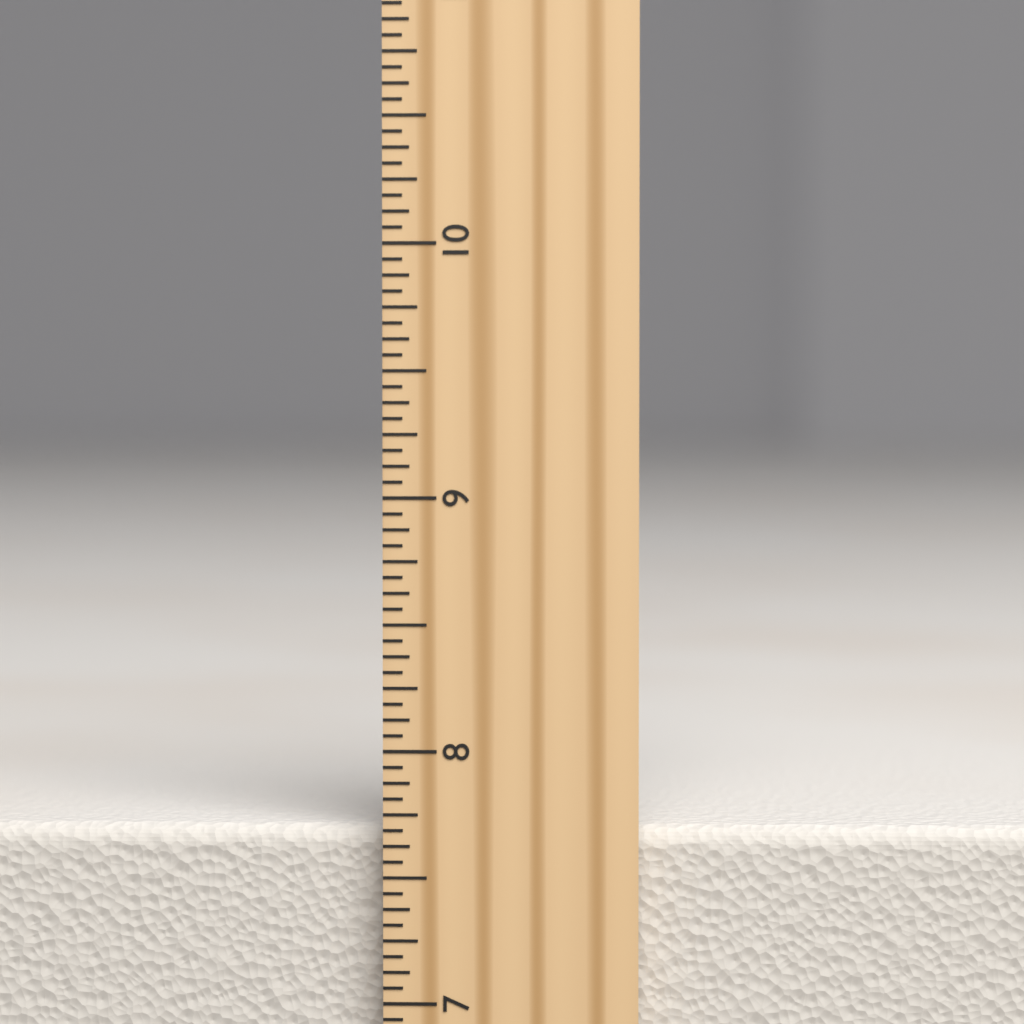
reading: 7.6875 inch
